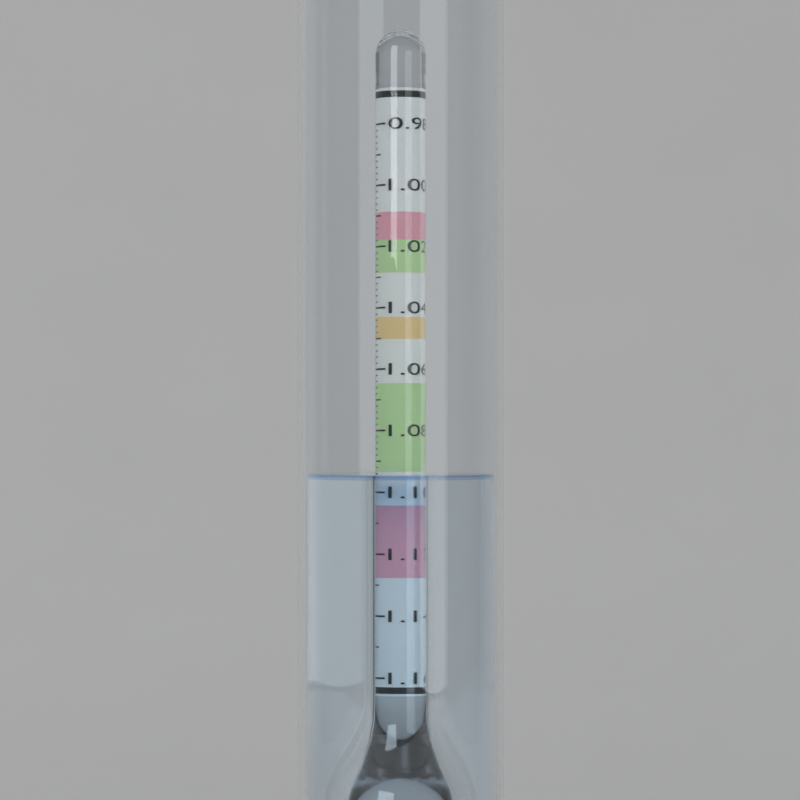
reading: 1.094 (no unit)
